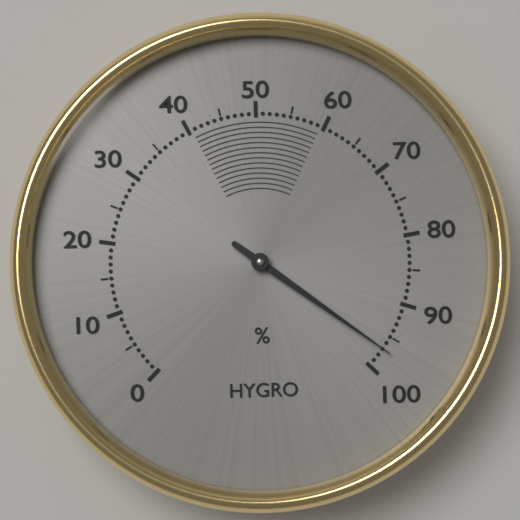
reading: 97 %
